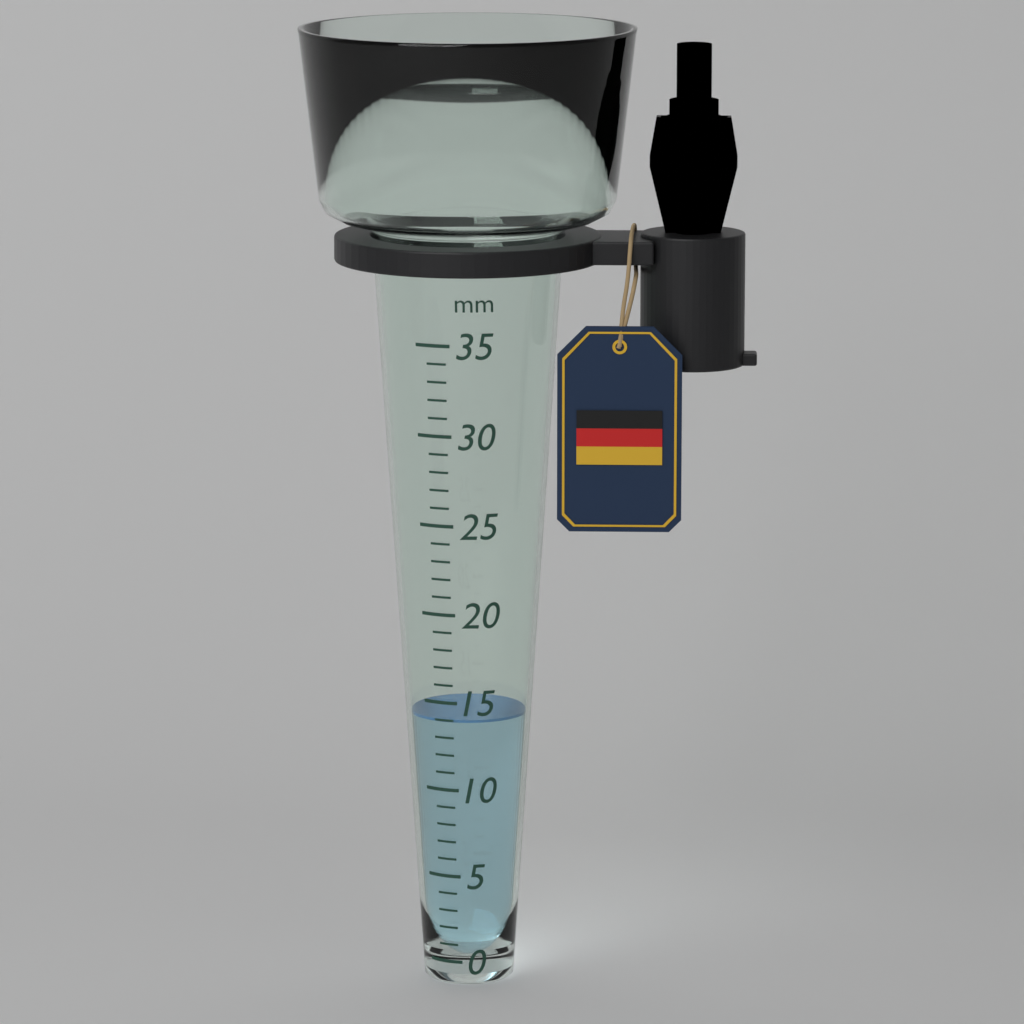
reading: 14 mm
